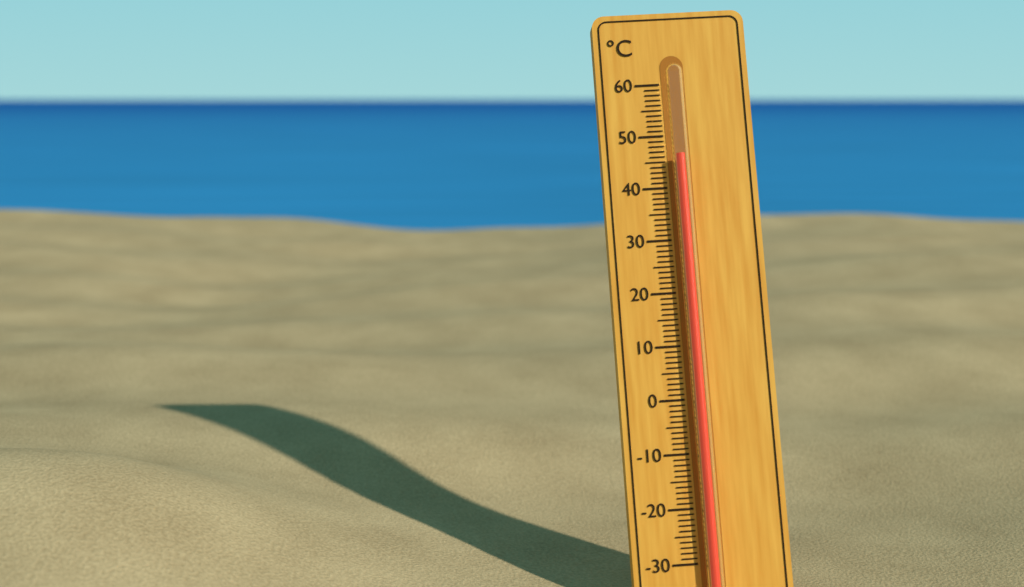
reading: 46 °C
